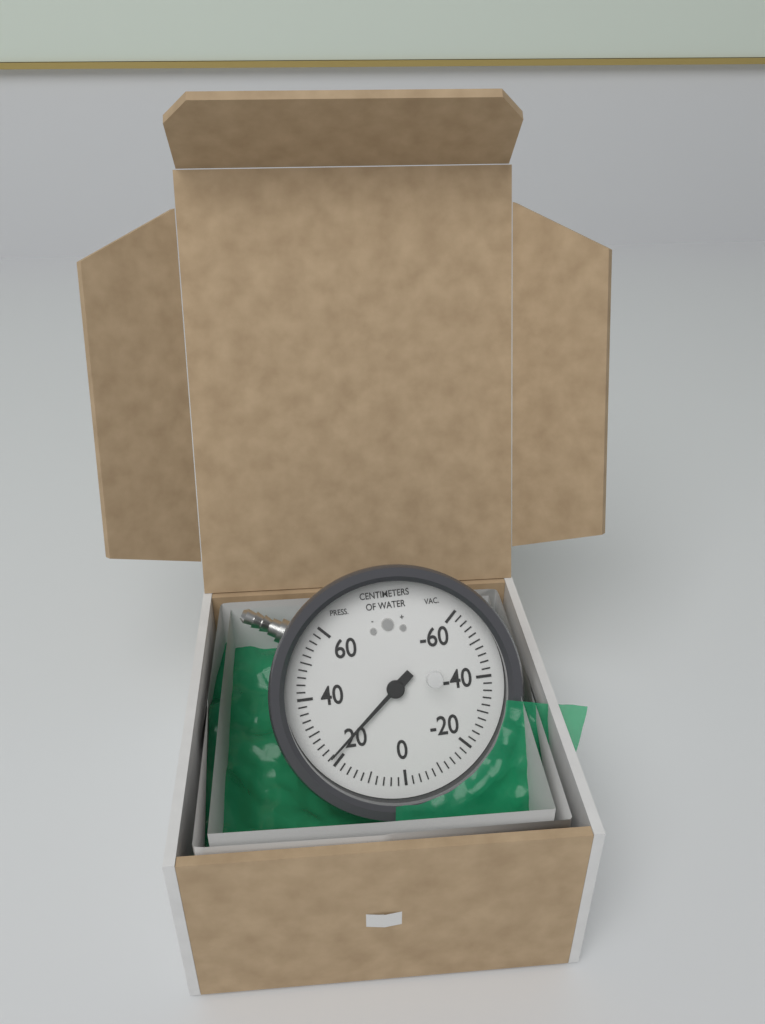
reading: 22 cmH2O
